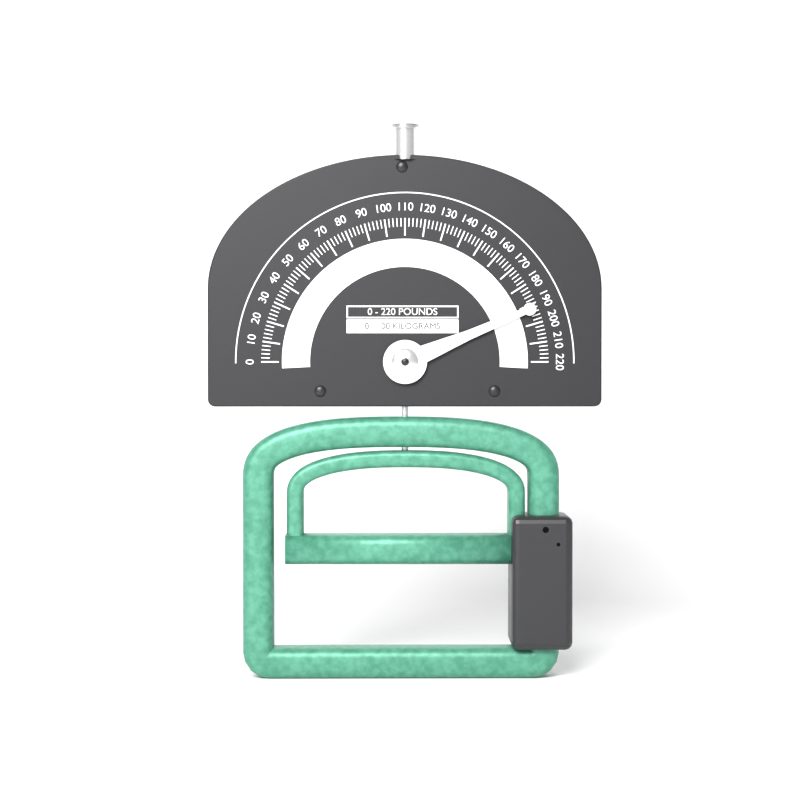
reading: 192 lb
